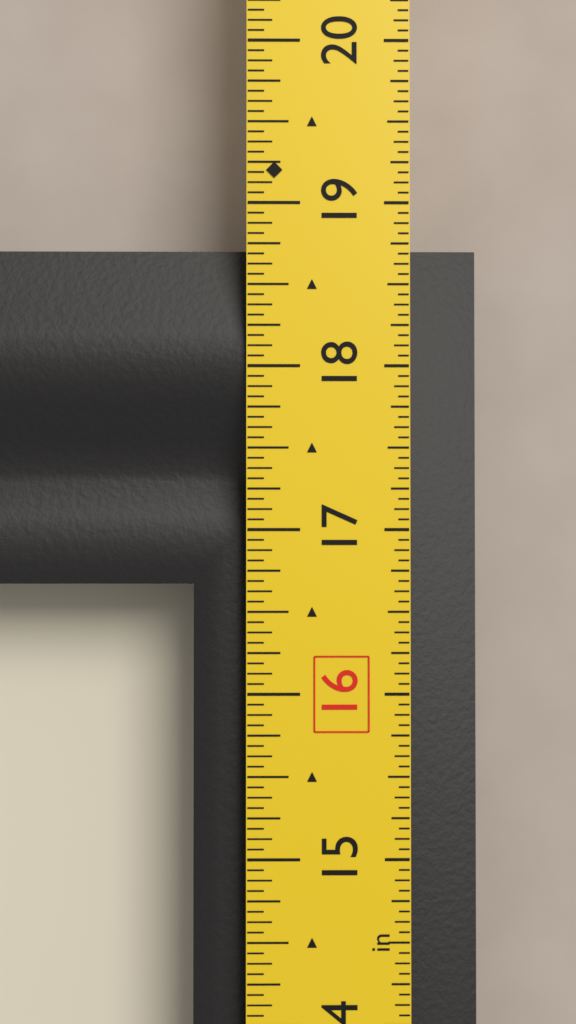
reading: 18.7500 in
